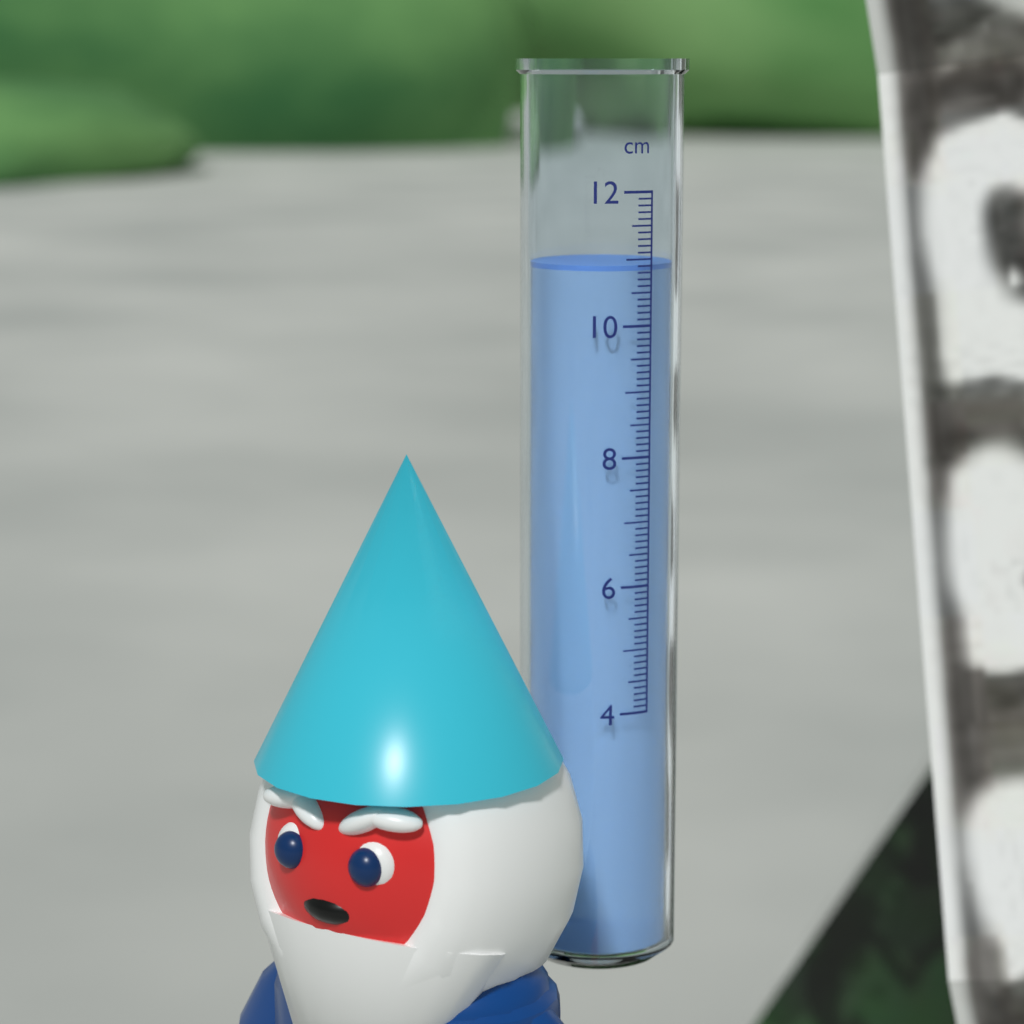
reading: 10.9 cm
